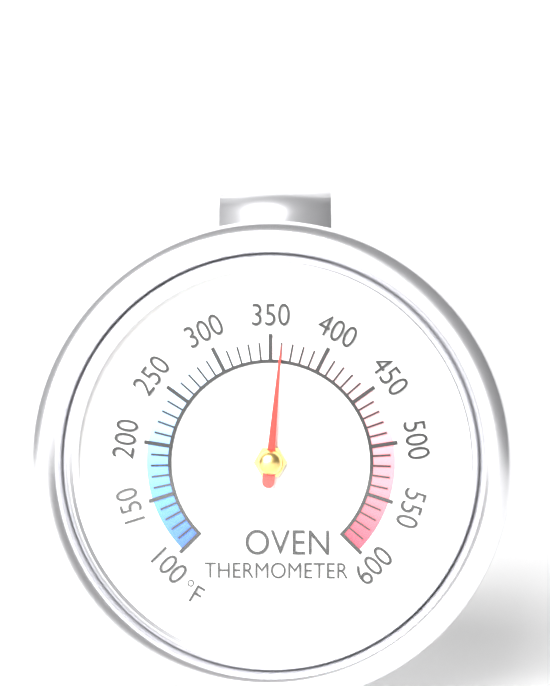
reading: 360 °F
